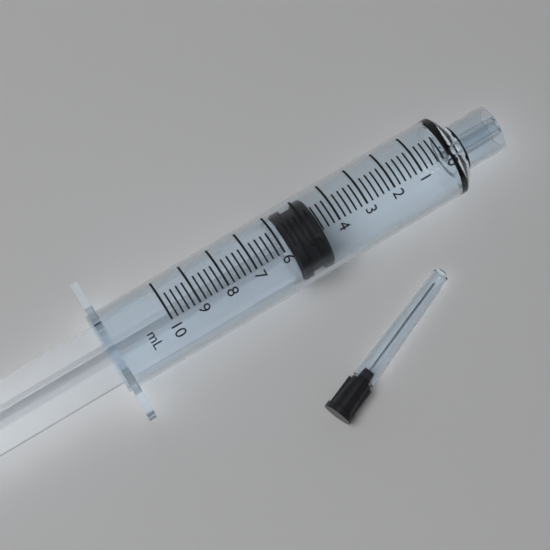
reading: 4.6 ml
